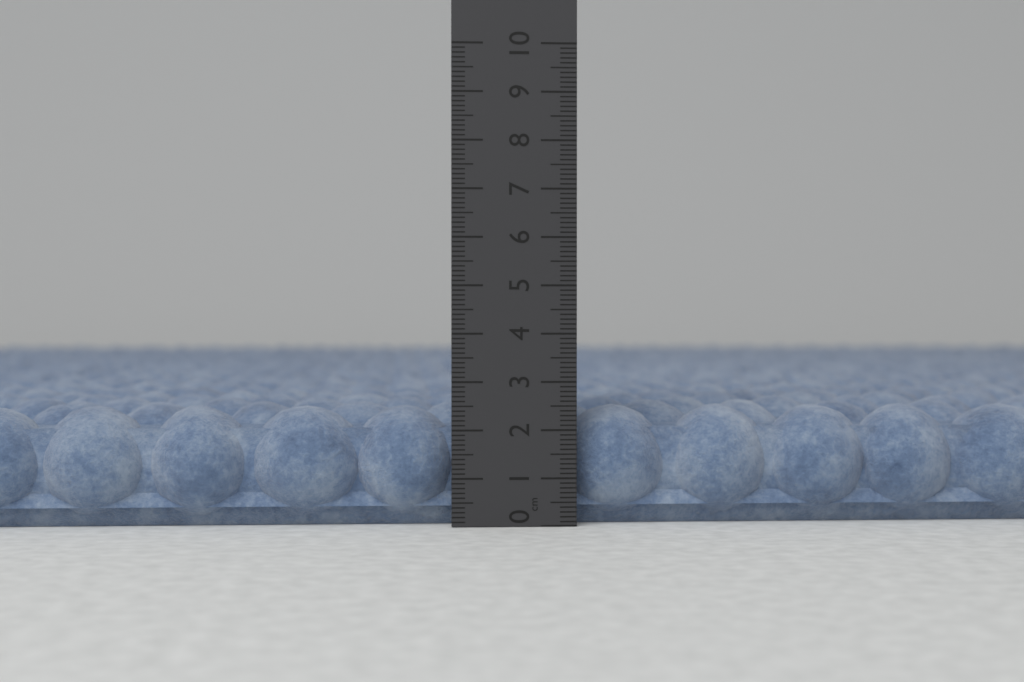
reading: 2.5 cm
